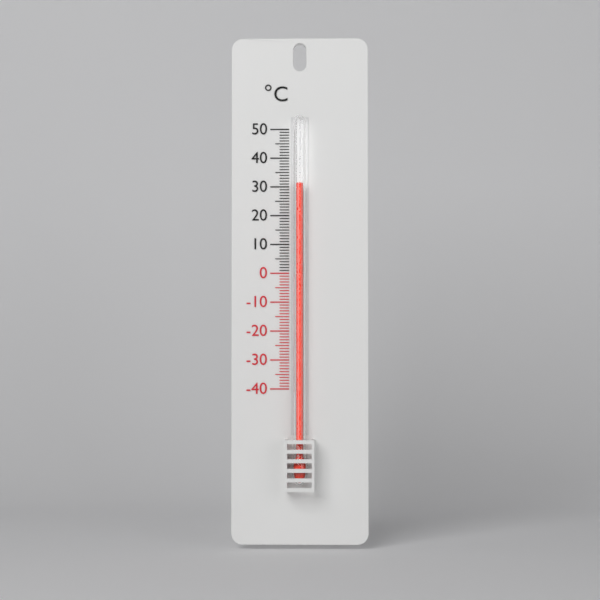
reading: 31 °C
